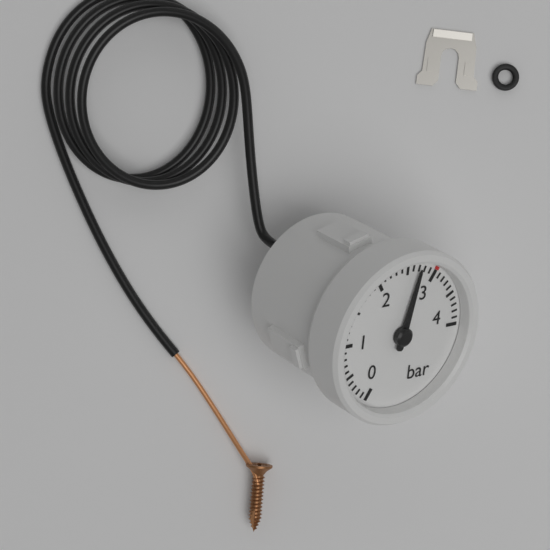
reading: 2.7 bar
